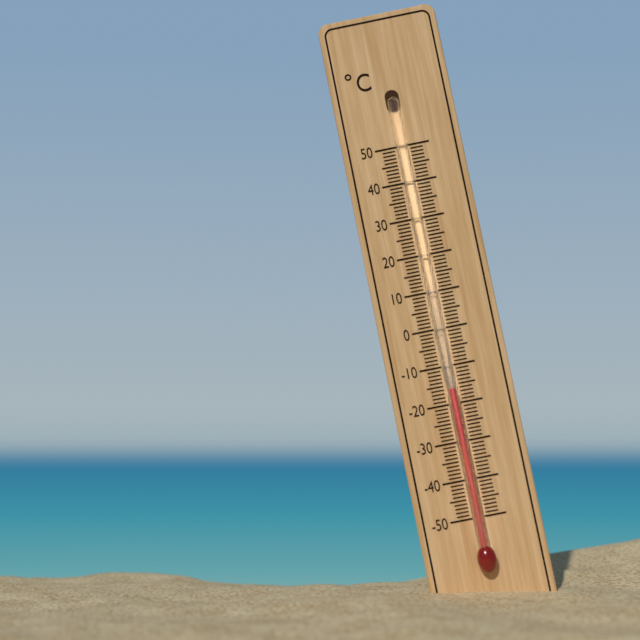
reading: -16 °C
